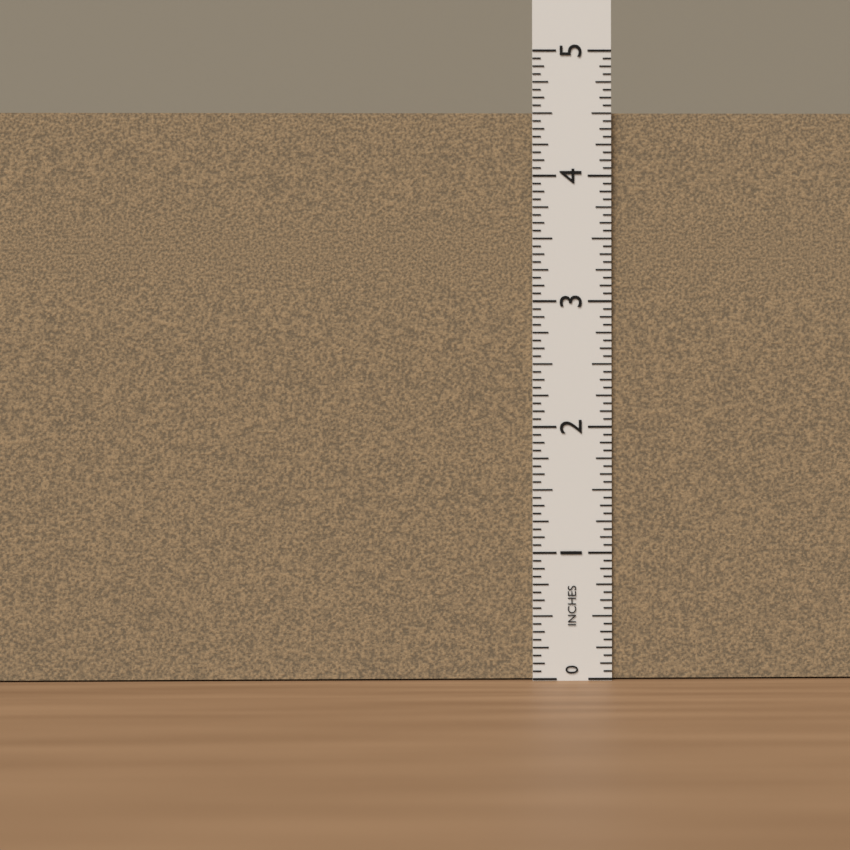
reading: 4.5000 in
